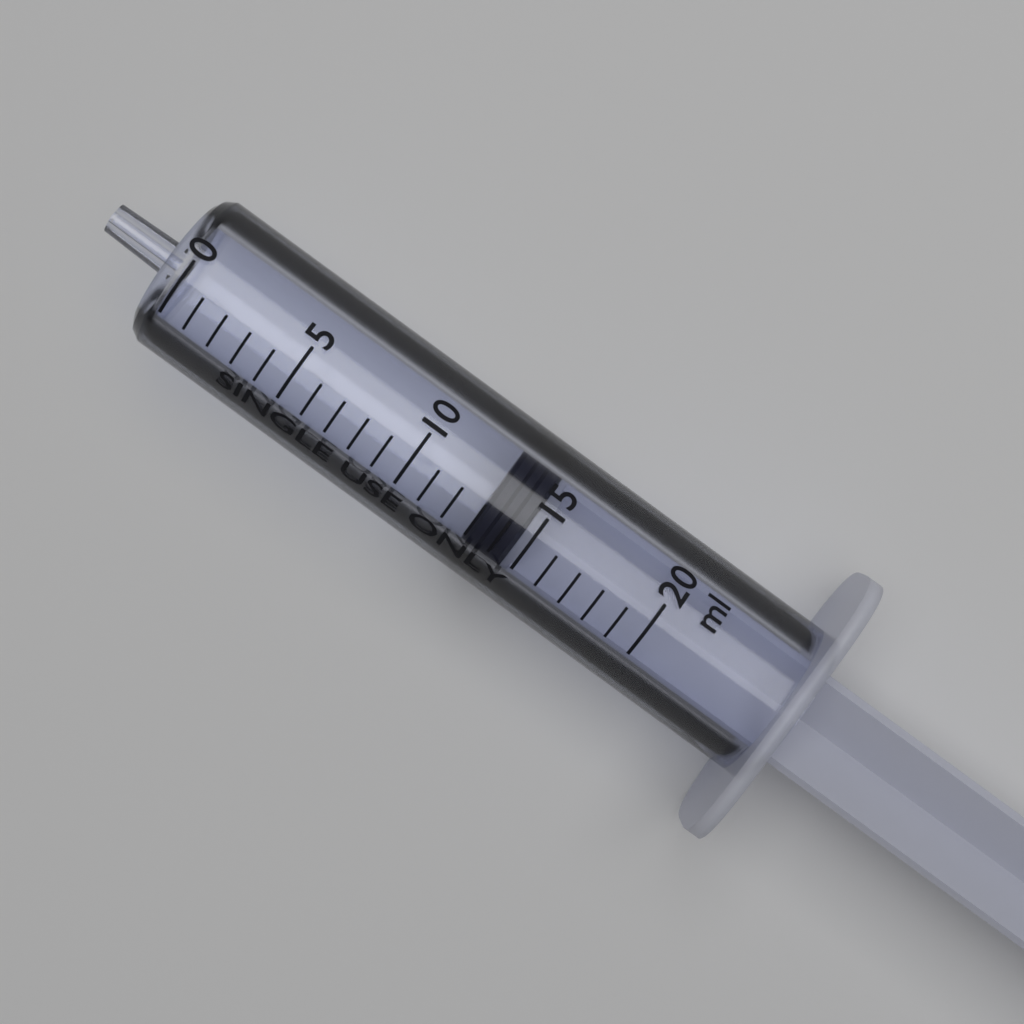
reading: 13 ml
